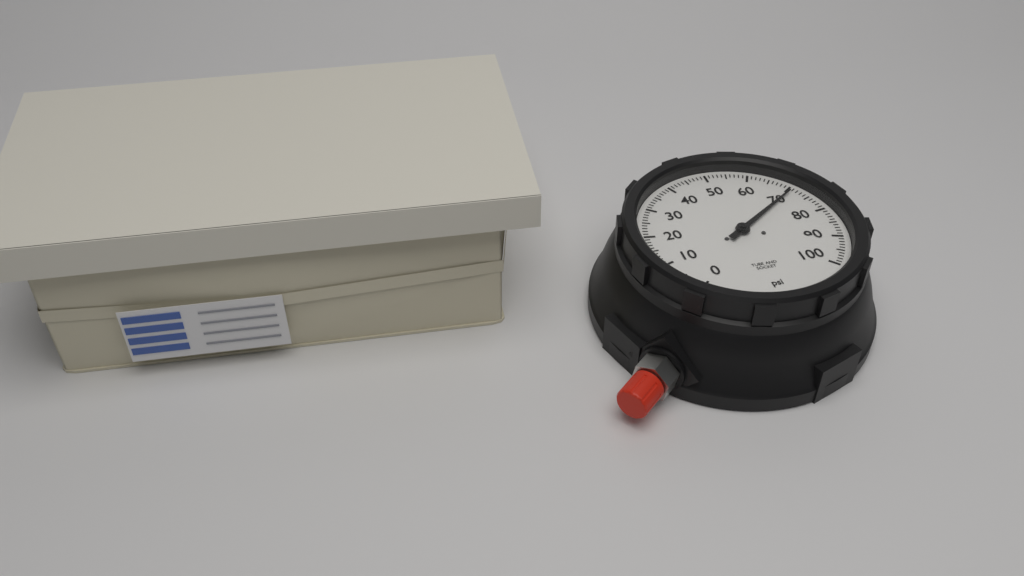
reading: 71 psi
